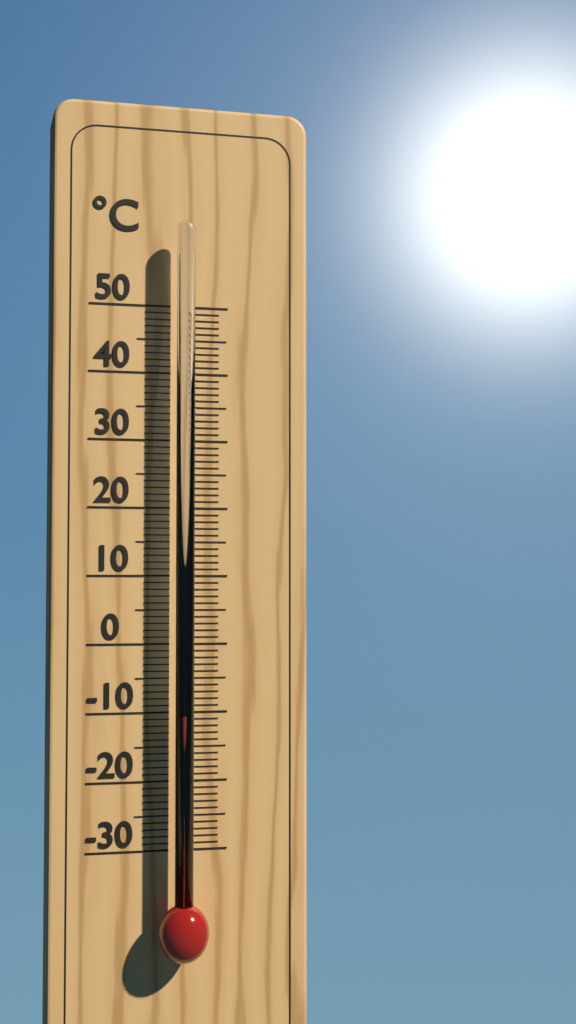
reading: -10 °C
